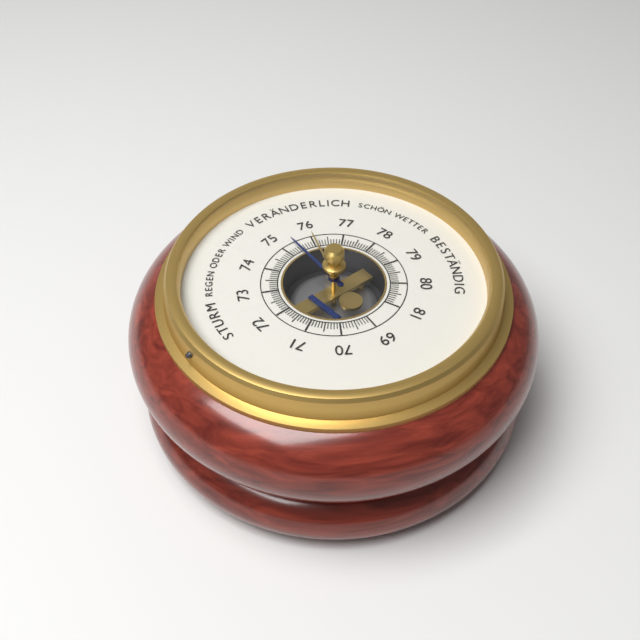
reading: 75.4 (no unit)
